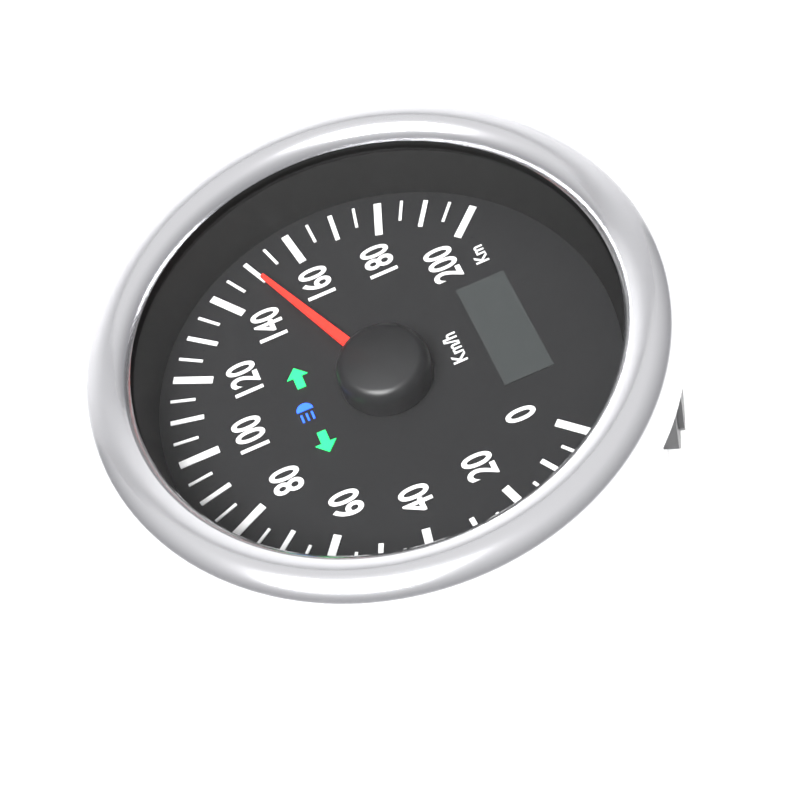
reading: 150 km/h
